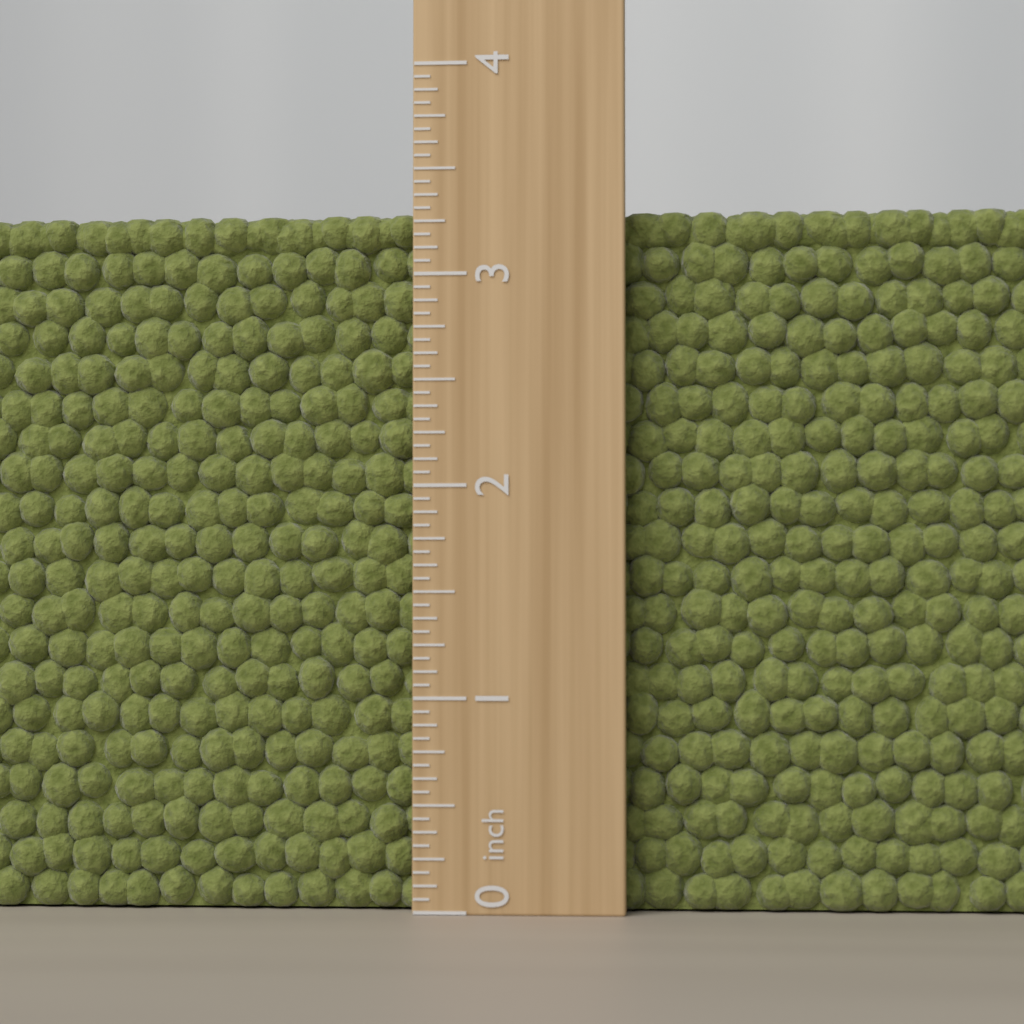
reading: 3.3125 inch
